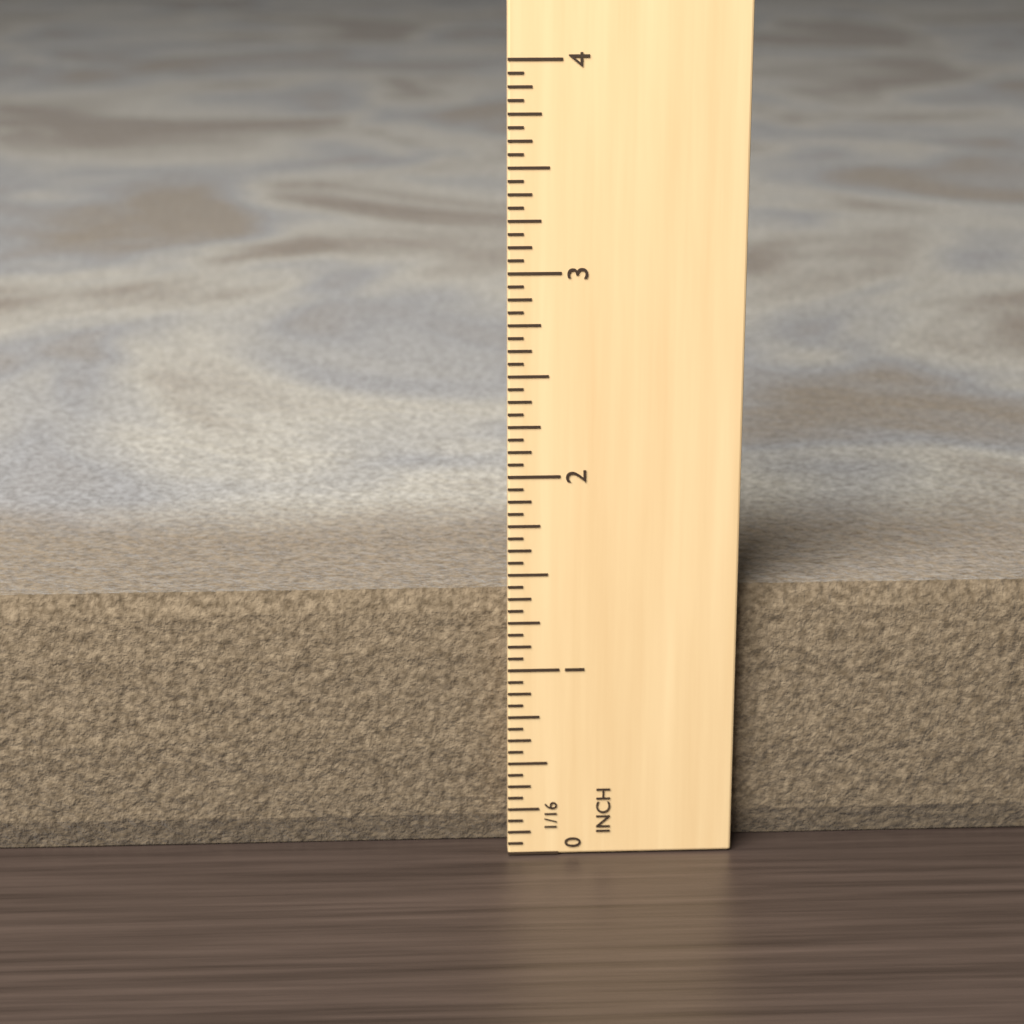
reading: 1.3750 in
